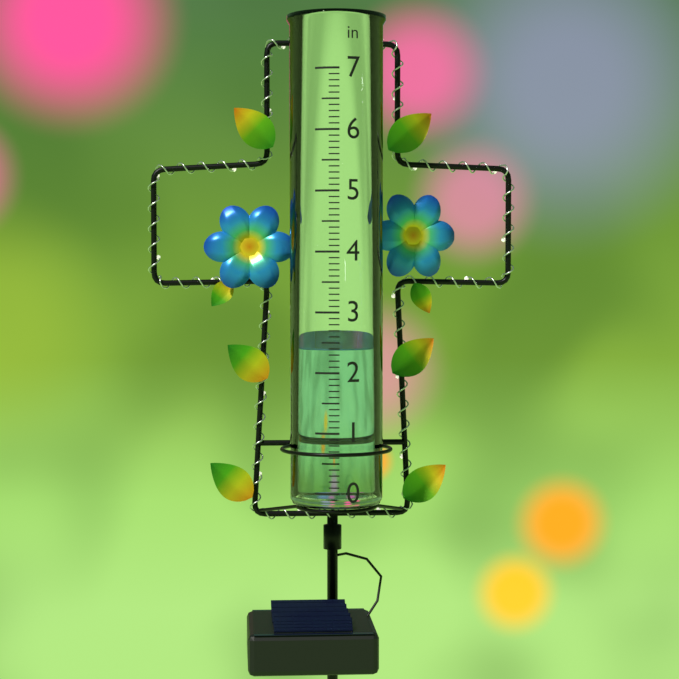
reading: 2.4 in
